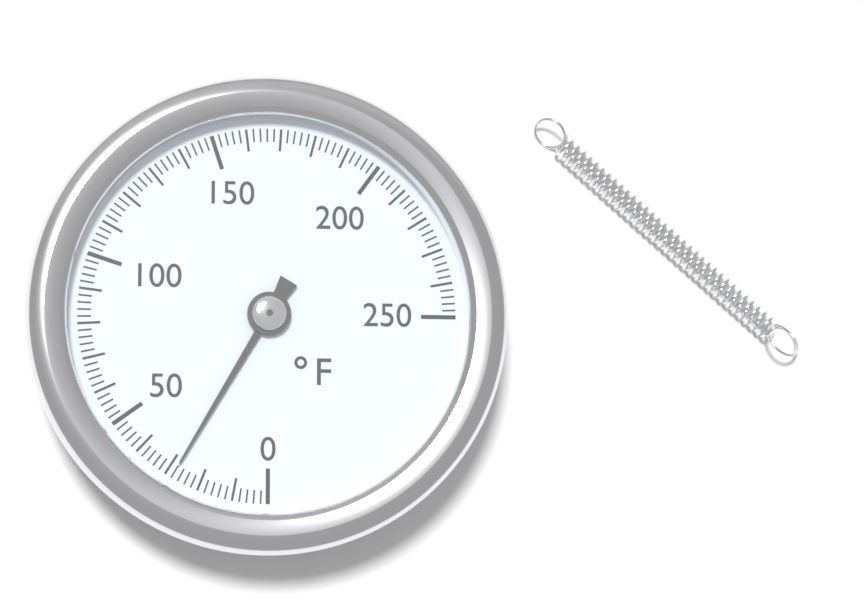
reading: 28 °F
